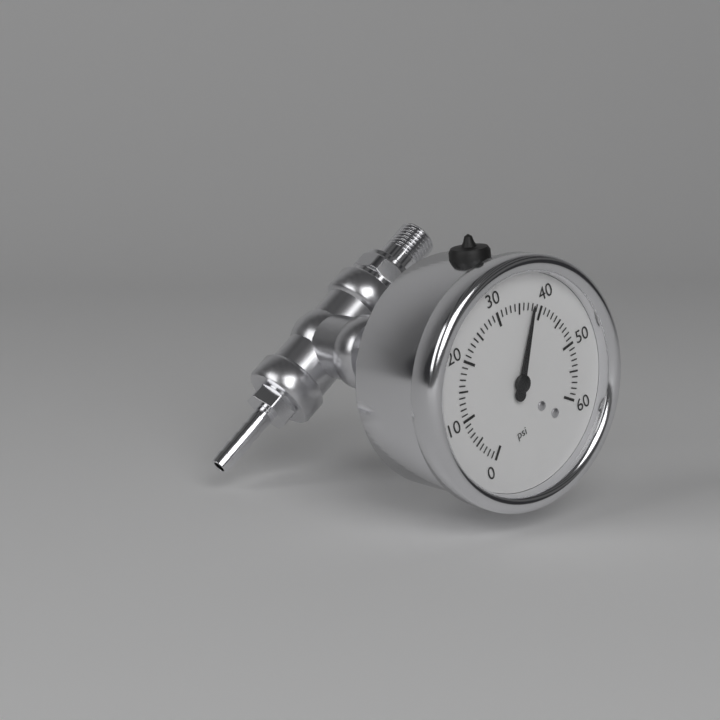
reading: 38 psi
